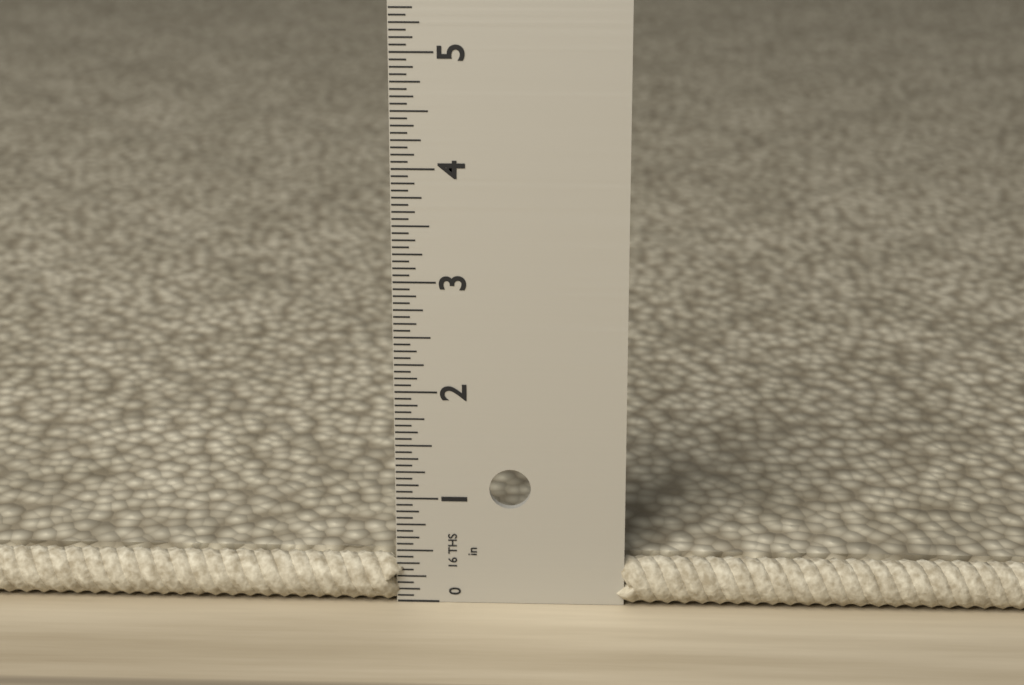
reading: 0.4375 in
